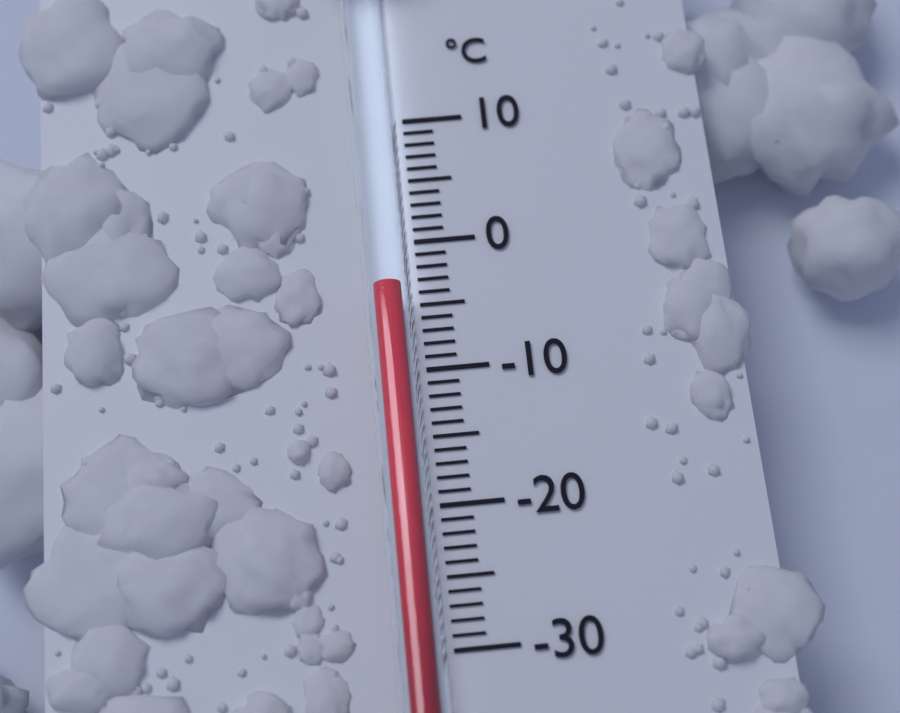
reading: -4 °C
